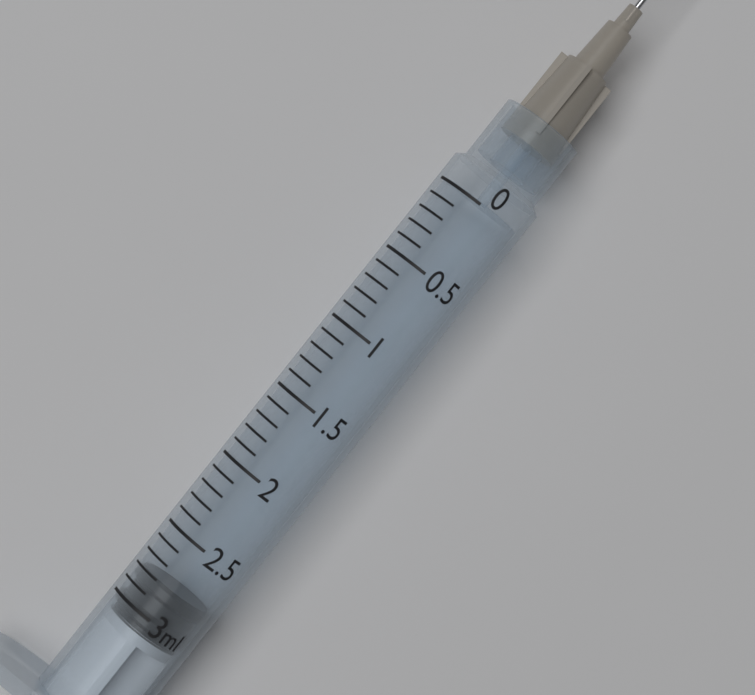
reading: 2.8 ml
